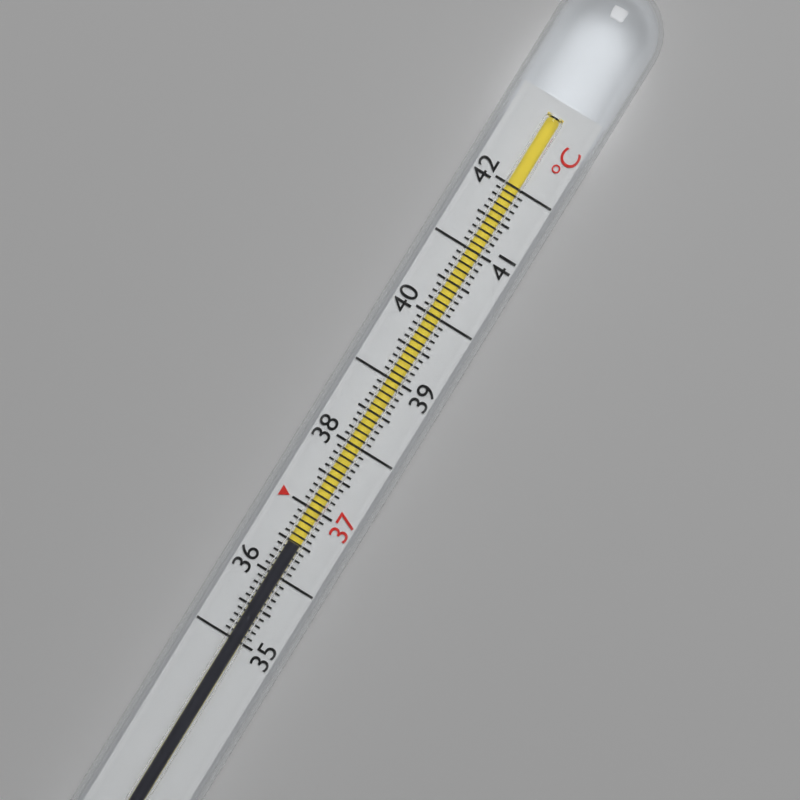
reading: 36.5 °C
